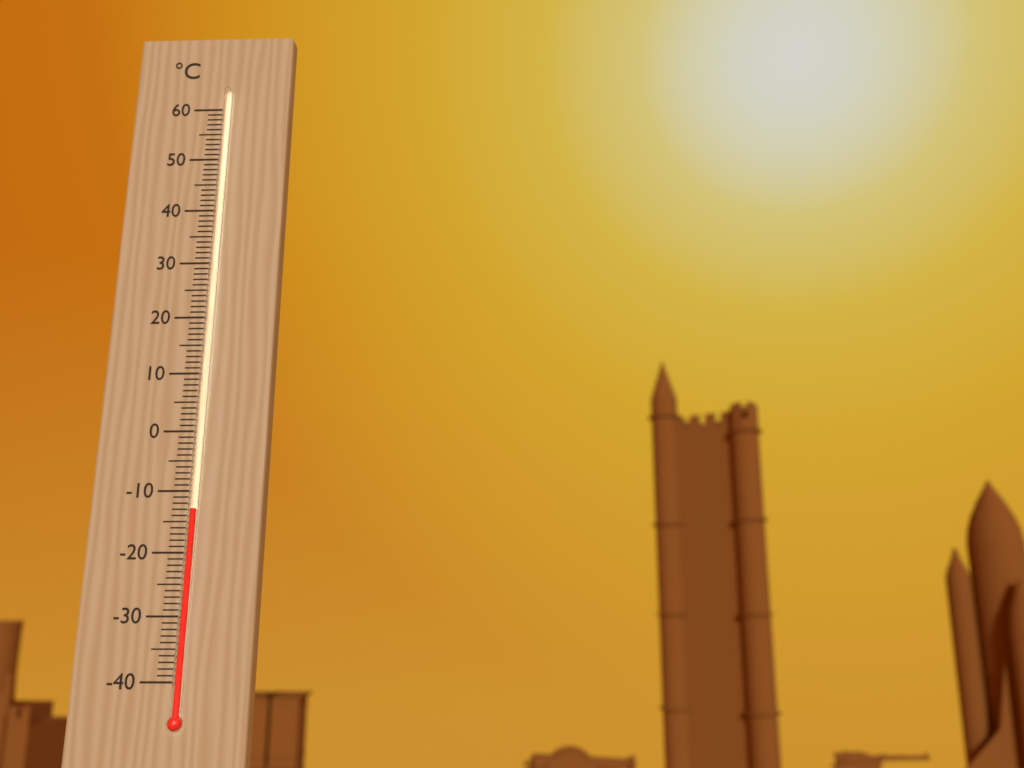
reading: -13 °C
